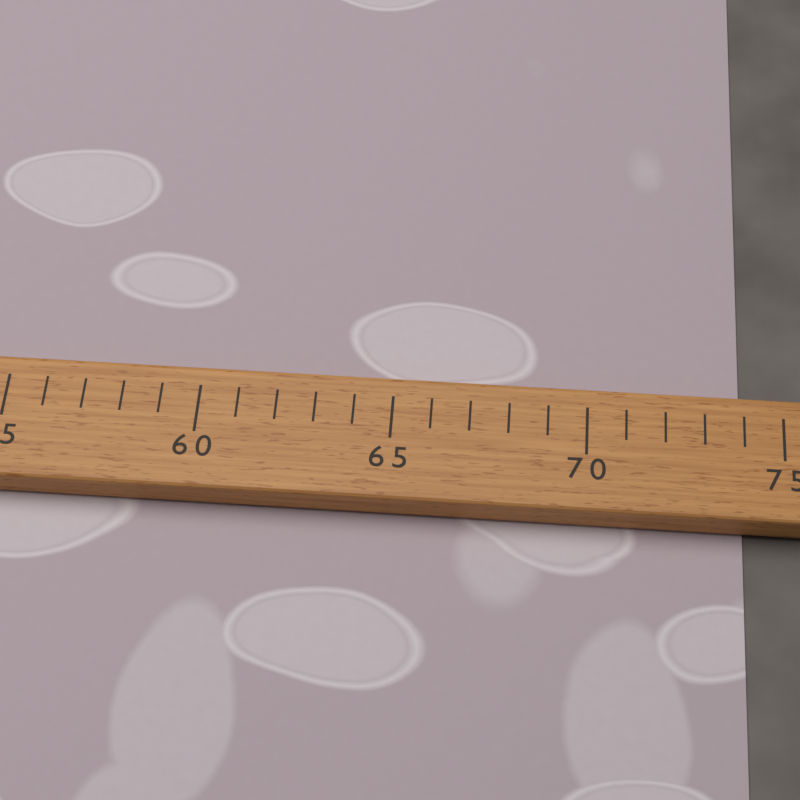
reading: 74 (no unit)
